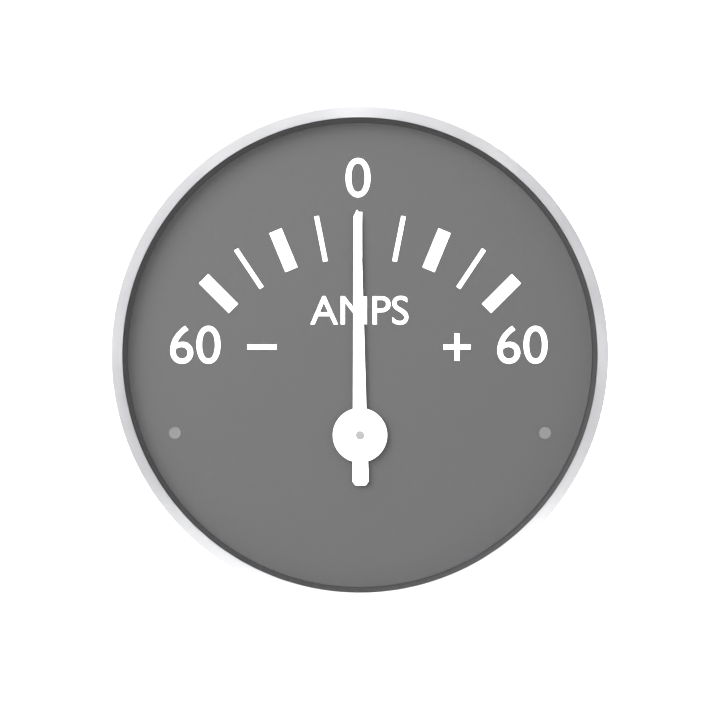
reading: -1 A
